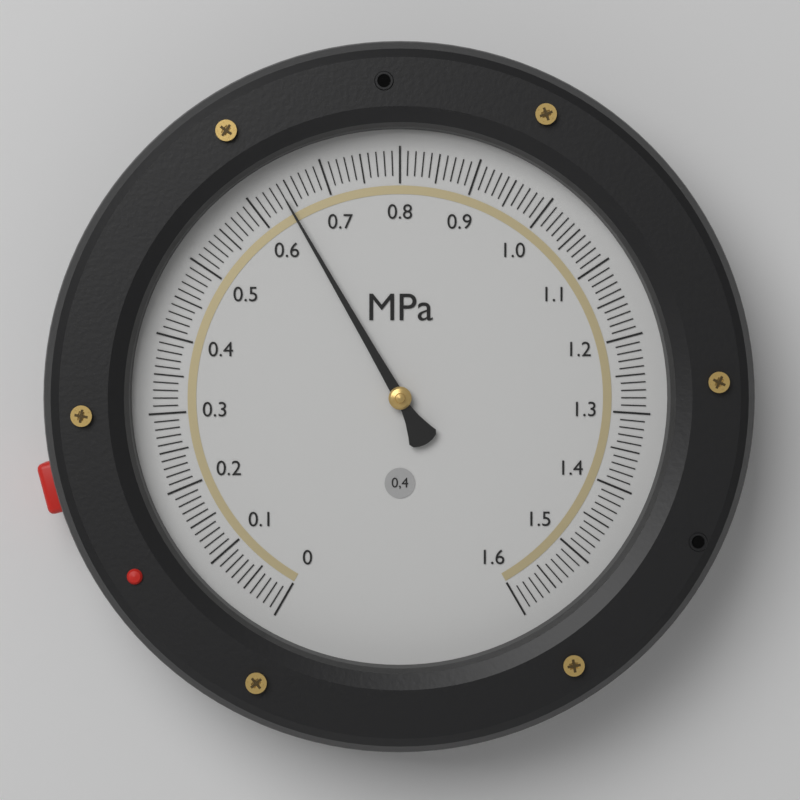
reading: 0.64 MPa
